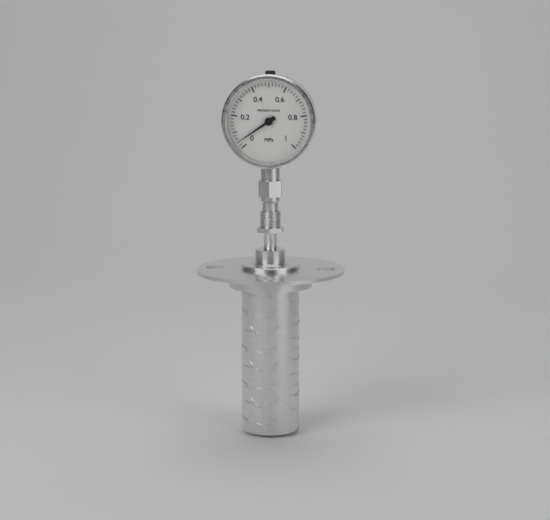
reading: 0.04 MPa
